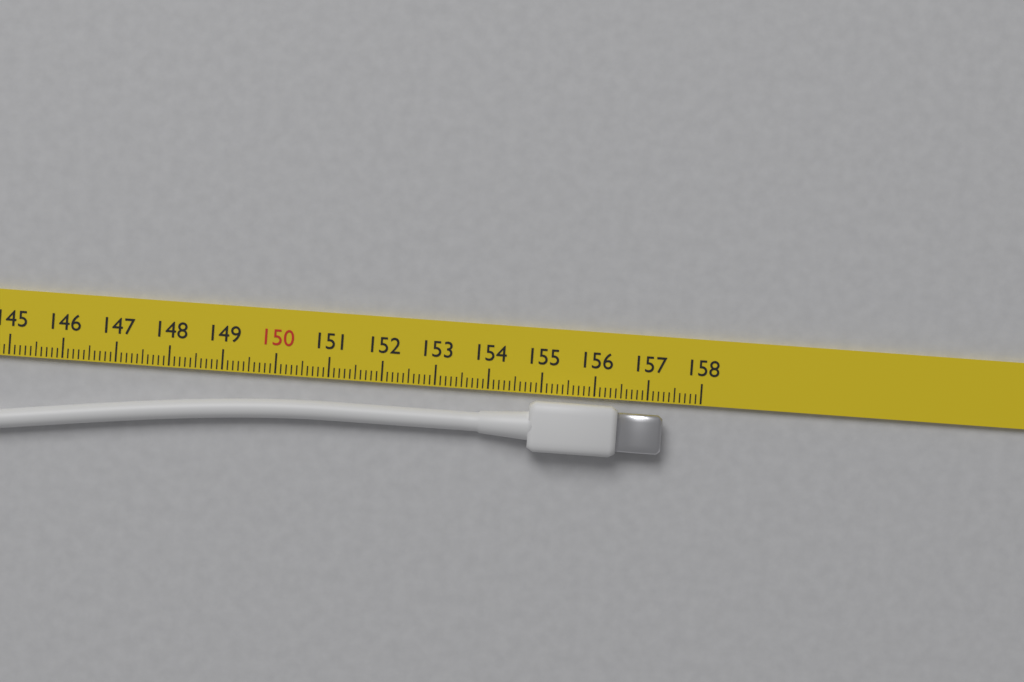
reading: 157.3 cm
